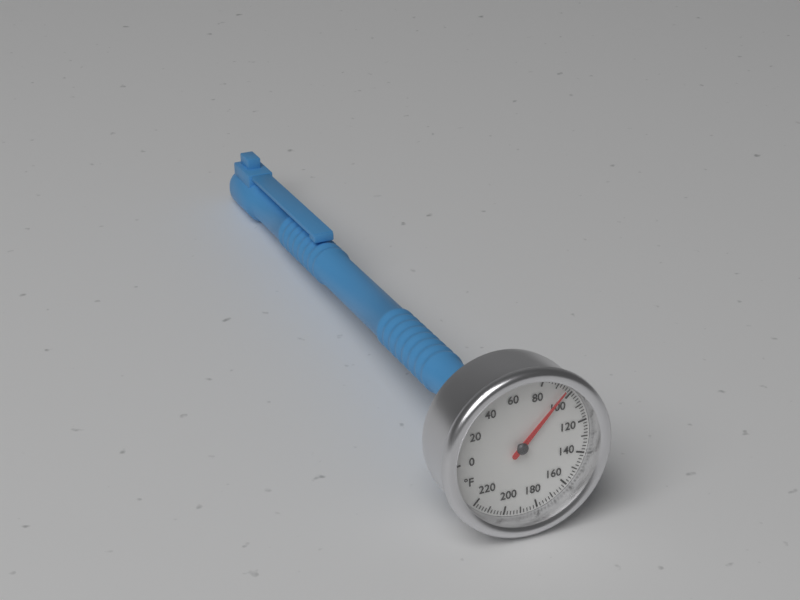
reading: 96 °F
